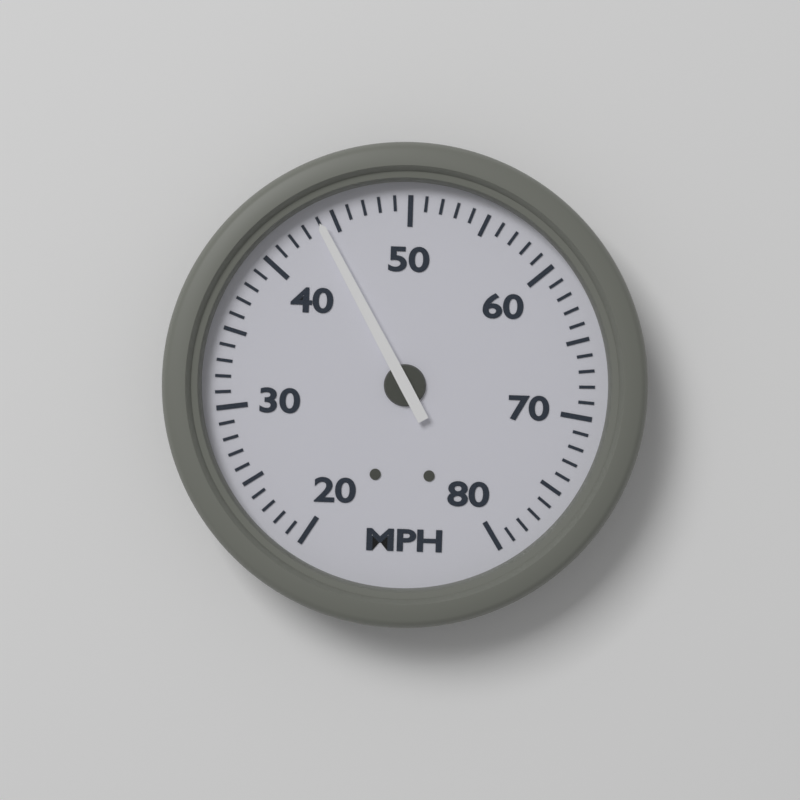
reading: 44 MPH
